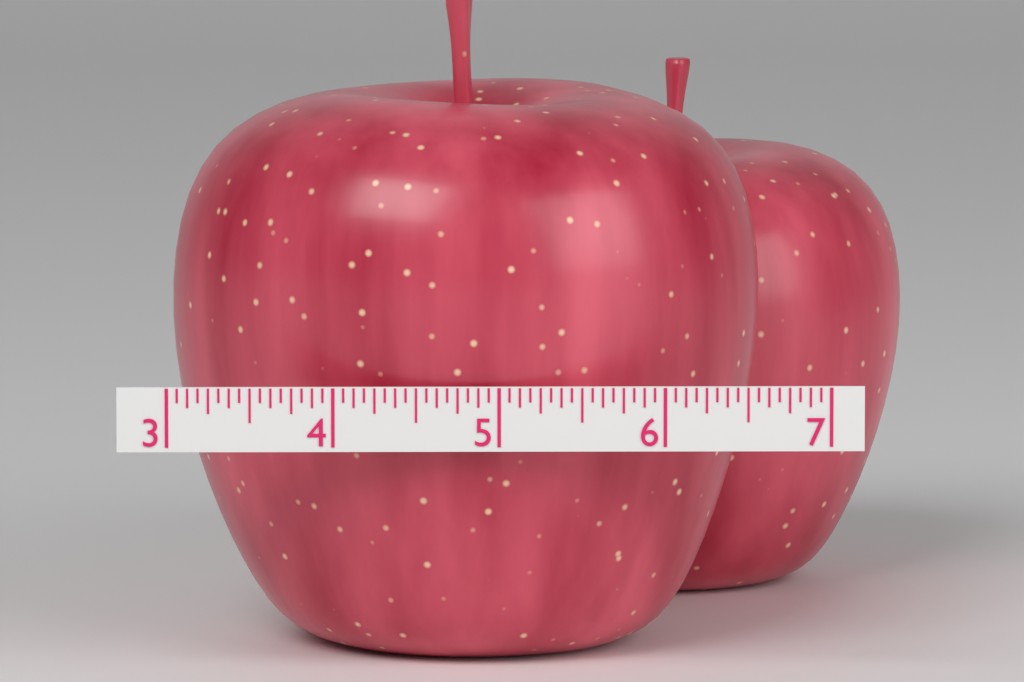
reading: 6.6250 (no unit)
